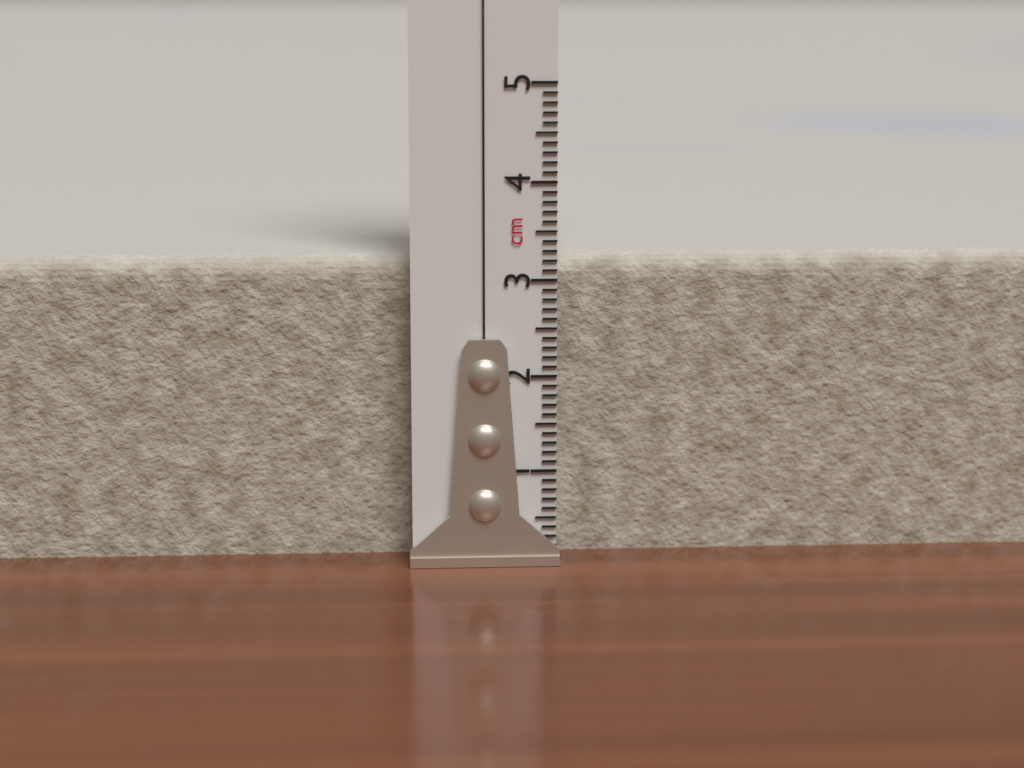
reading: 3.2 cm
